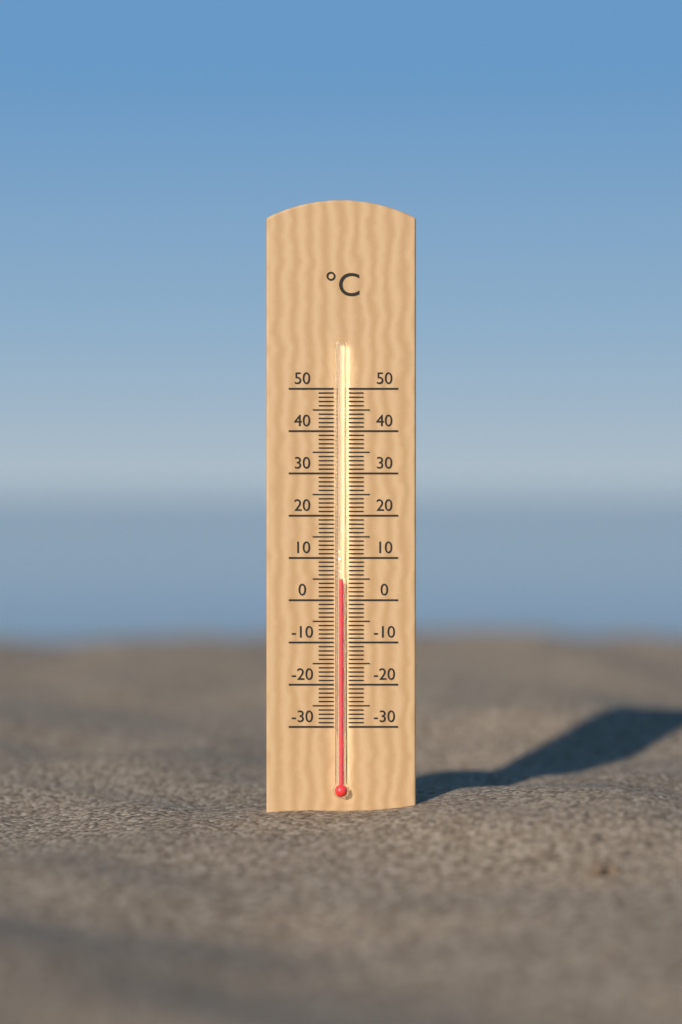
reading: 5 °C
